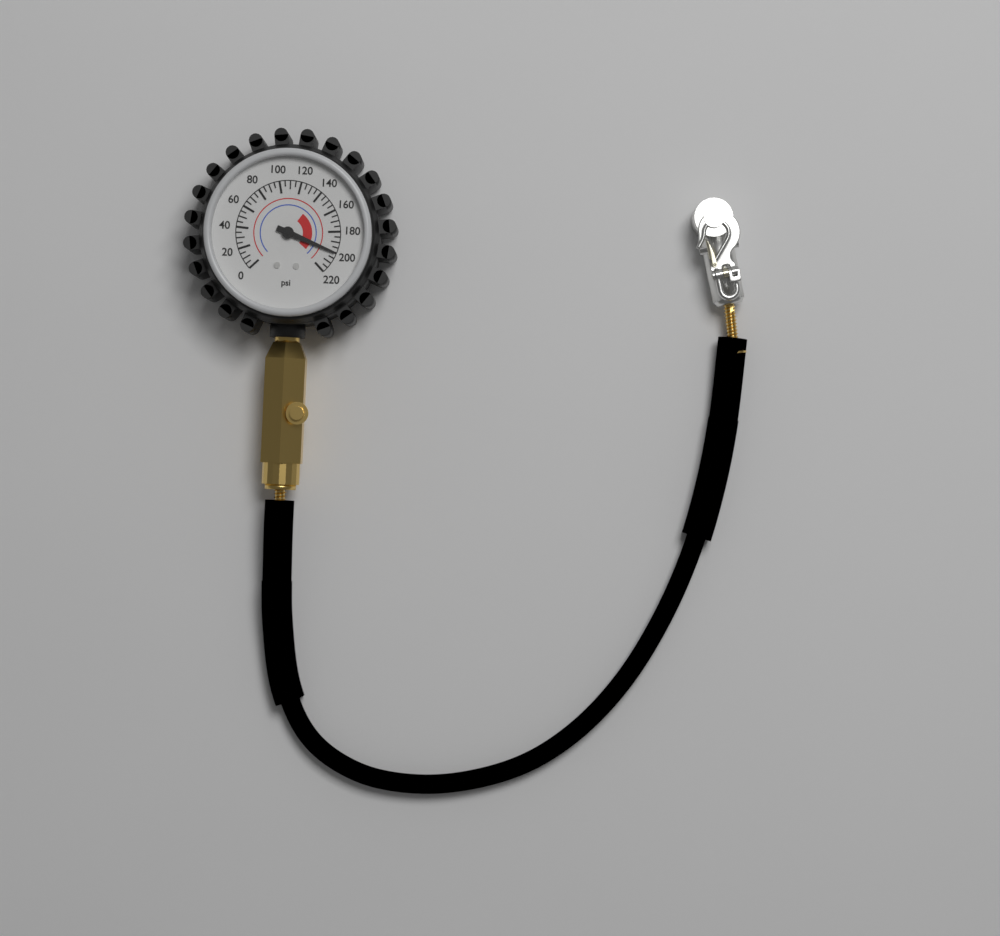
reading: 200 psi
